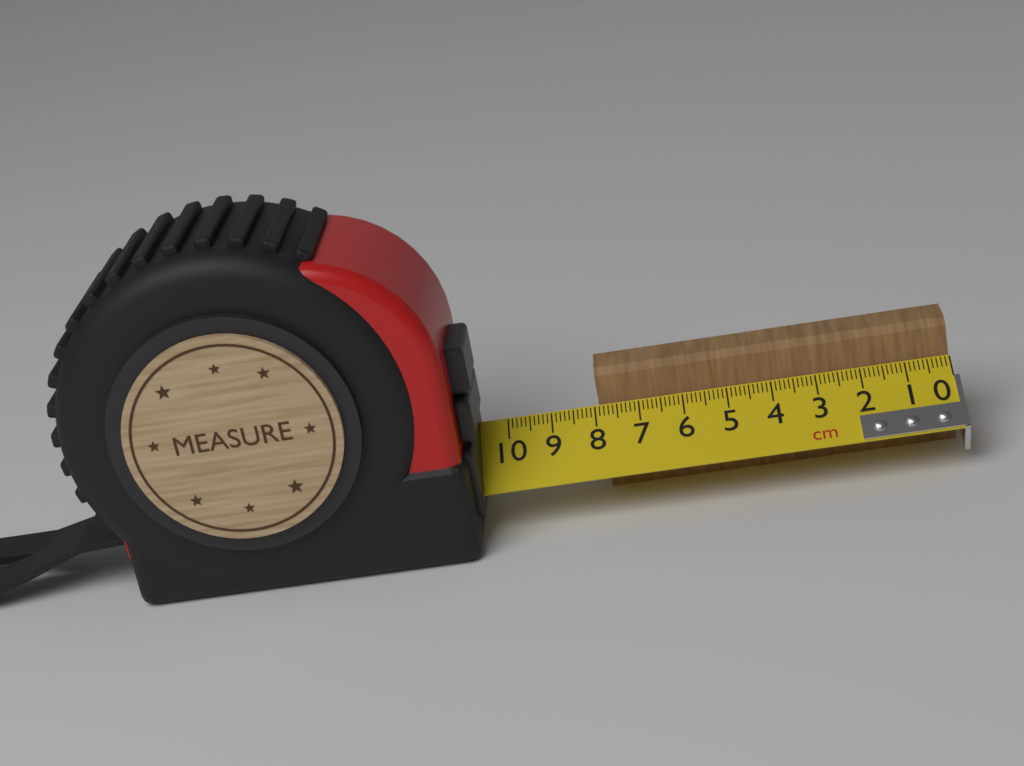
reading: 7.9 cm
